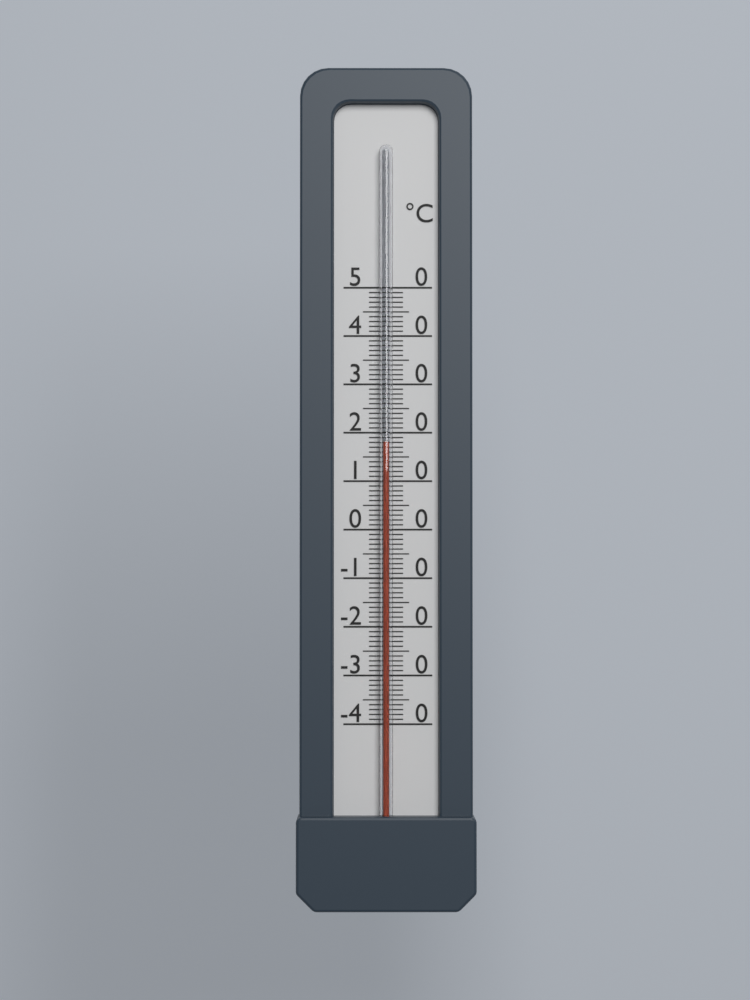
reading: 18 °C
